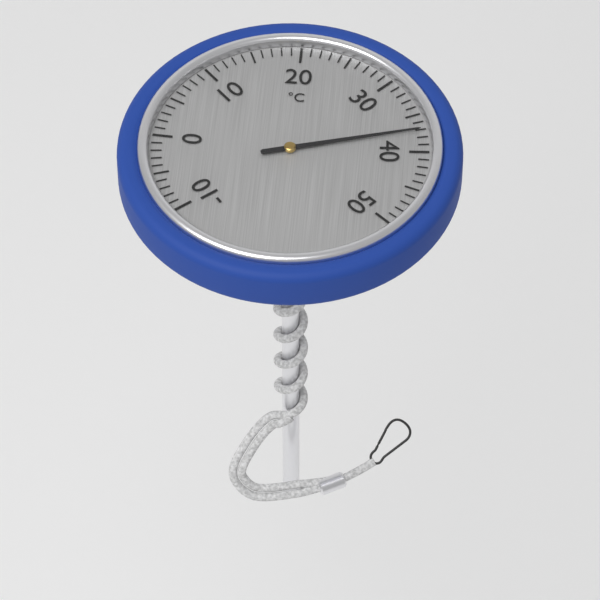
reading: 37 °C
